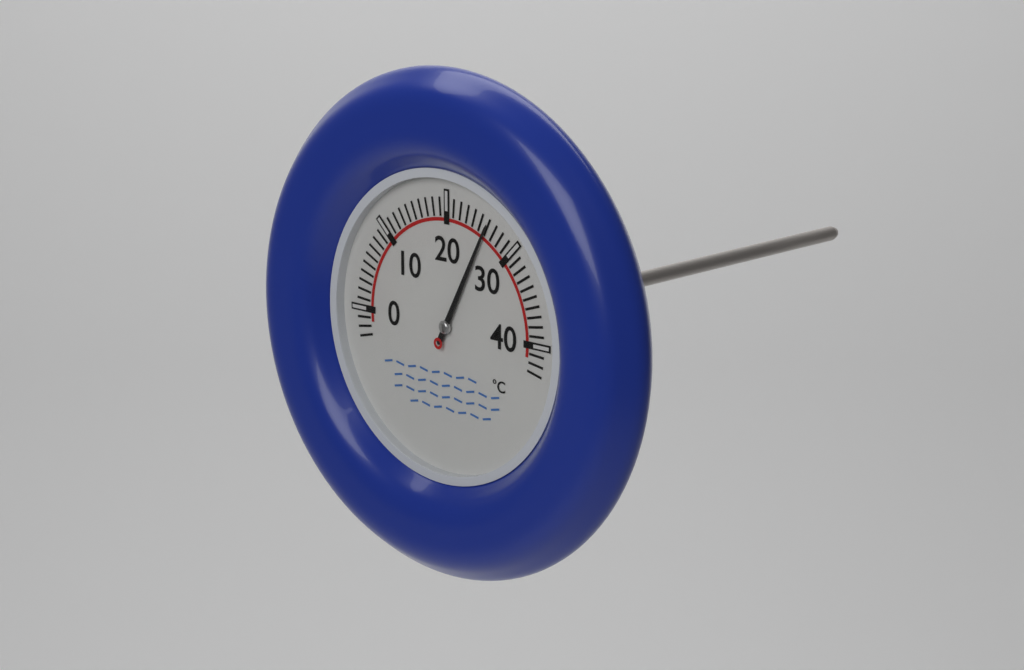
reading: 26 °C
